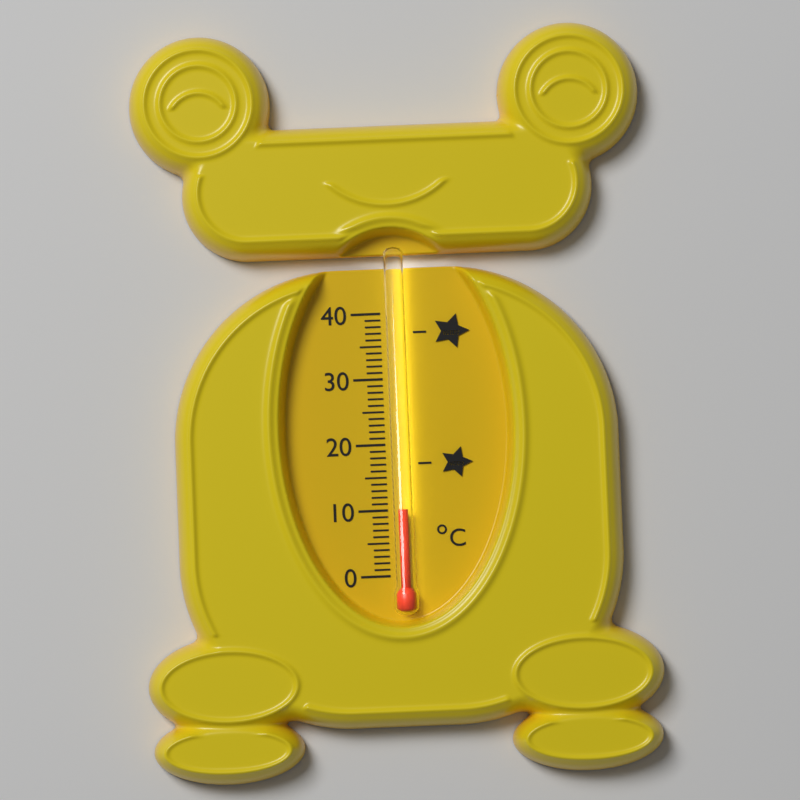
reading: 10 °C
